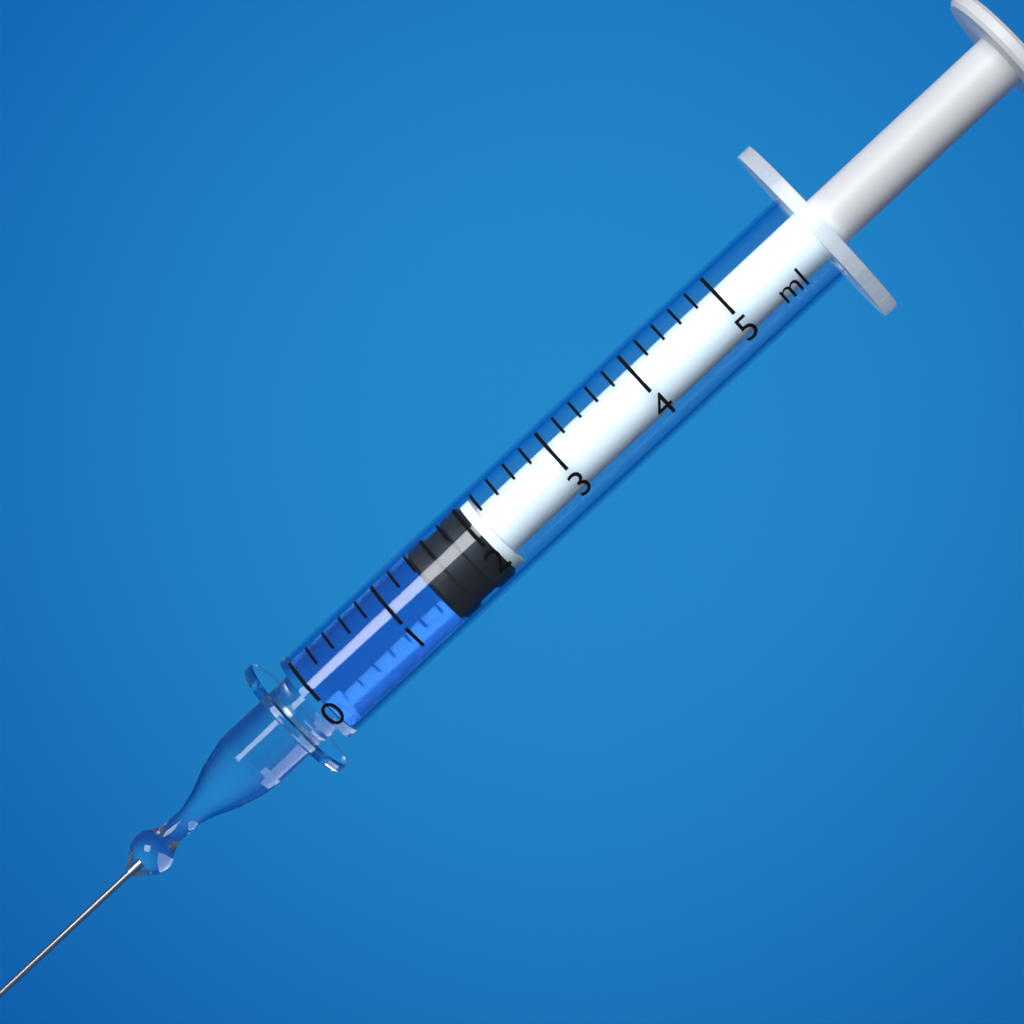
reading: 1.4 ml
